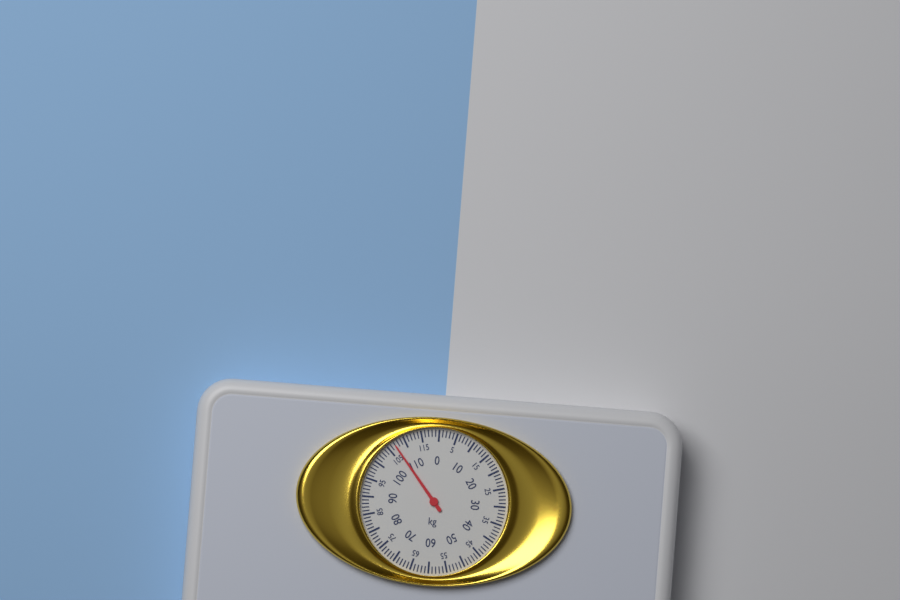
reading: 107 kg
